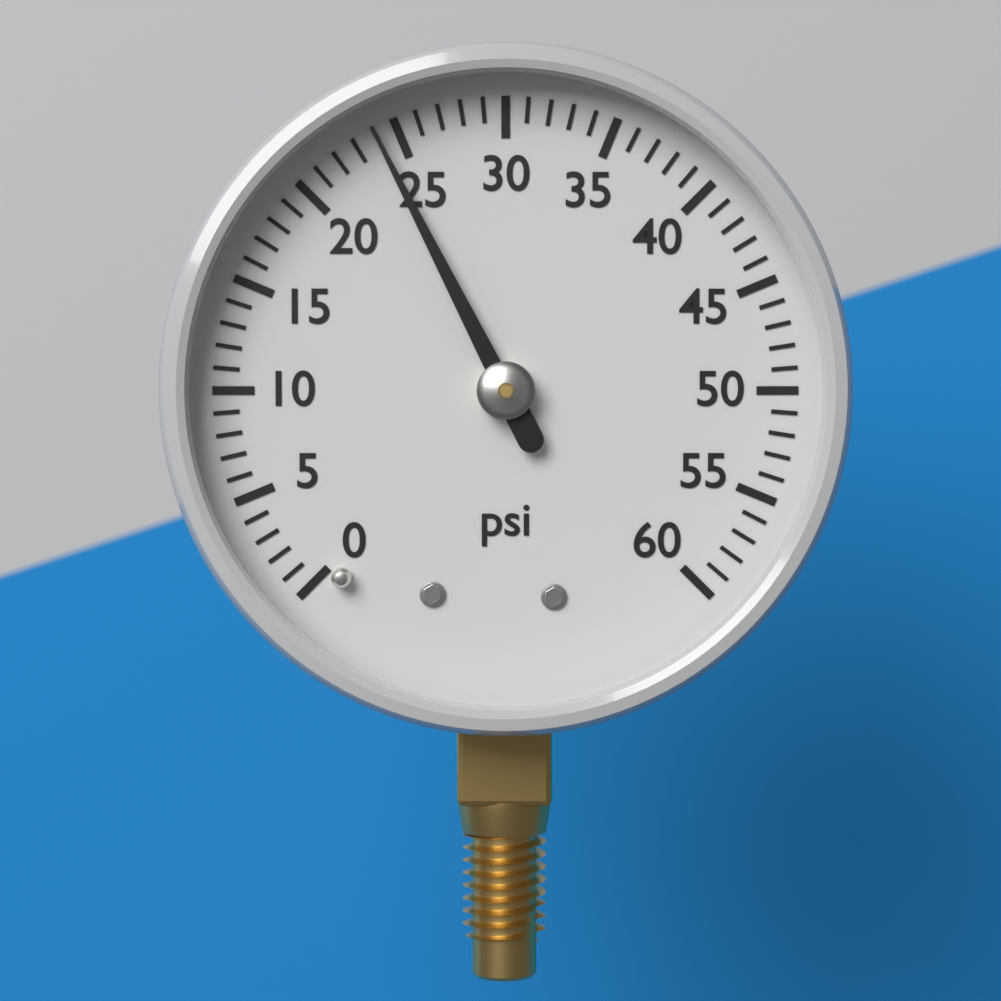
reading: 24 psi
